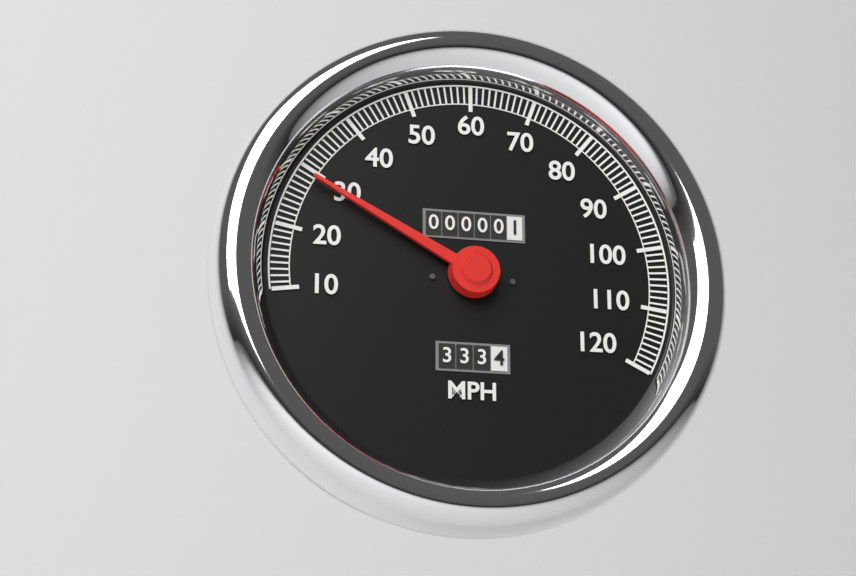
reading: 29 MPH
